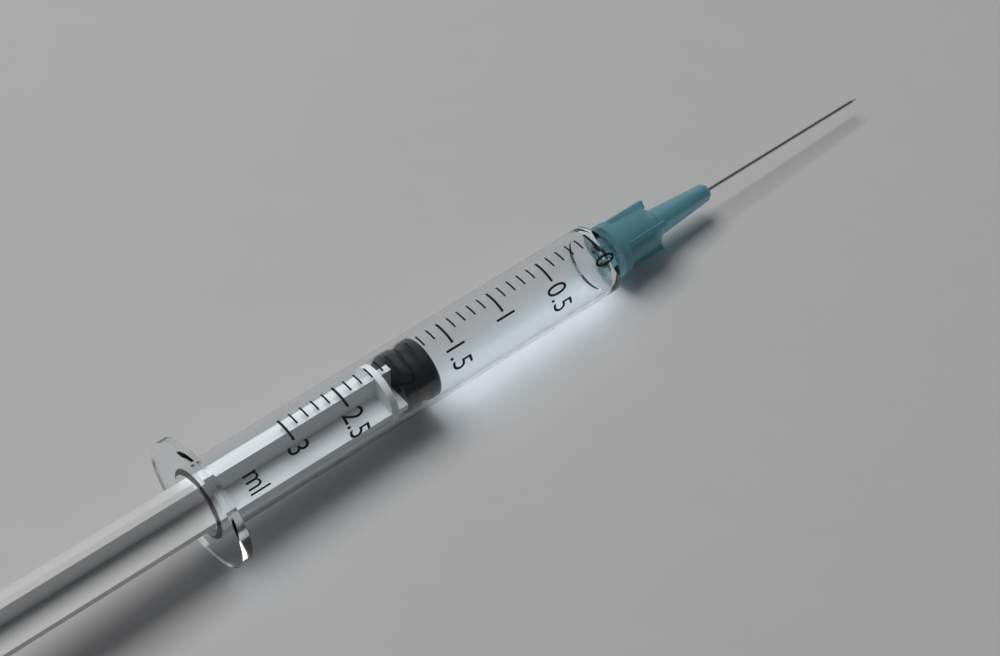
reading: 1.7 ml
